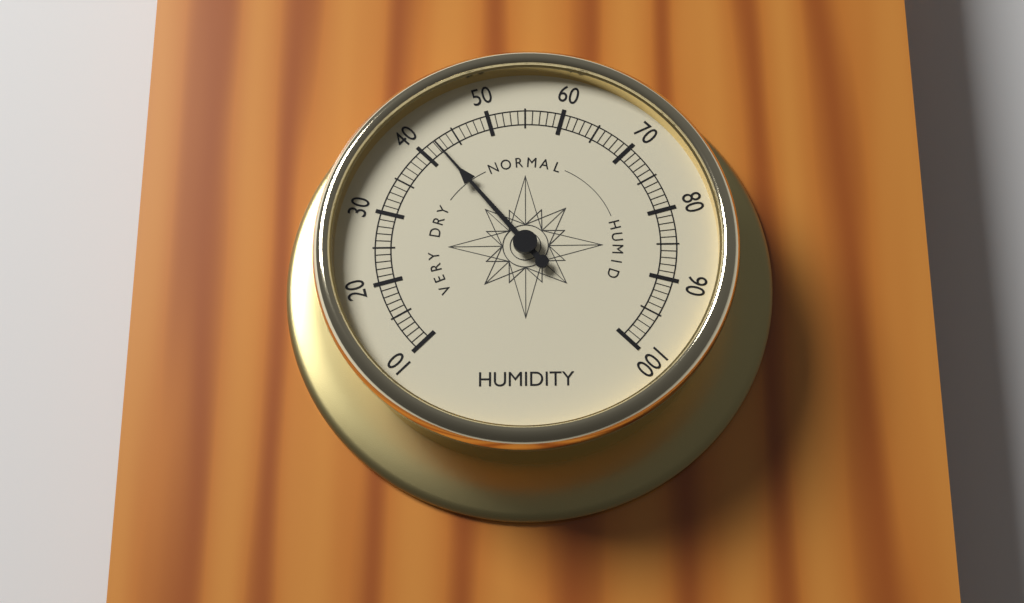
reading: 42 (no unit)
